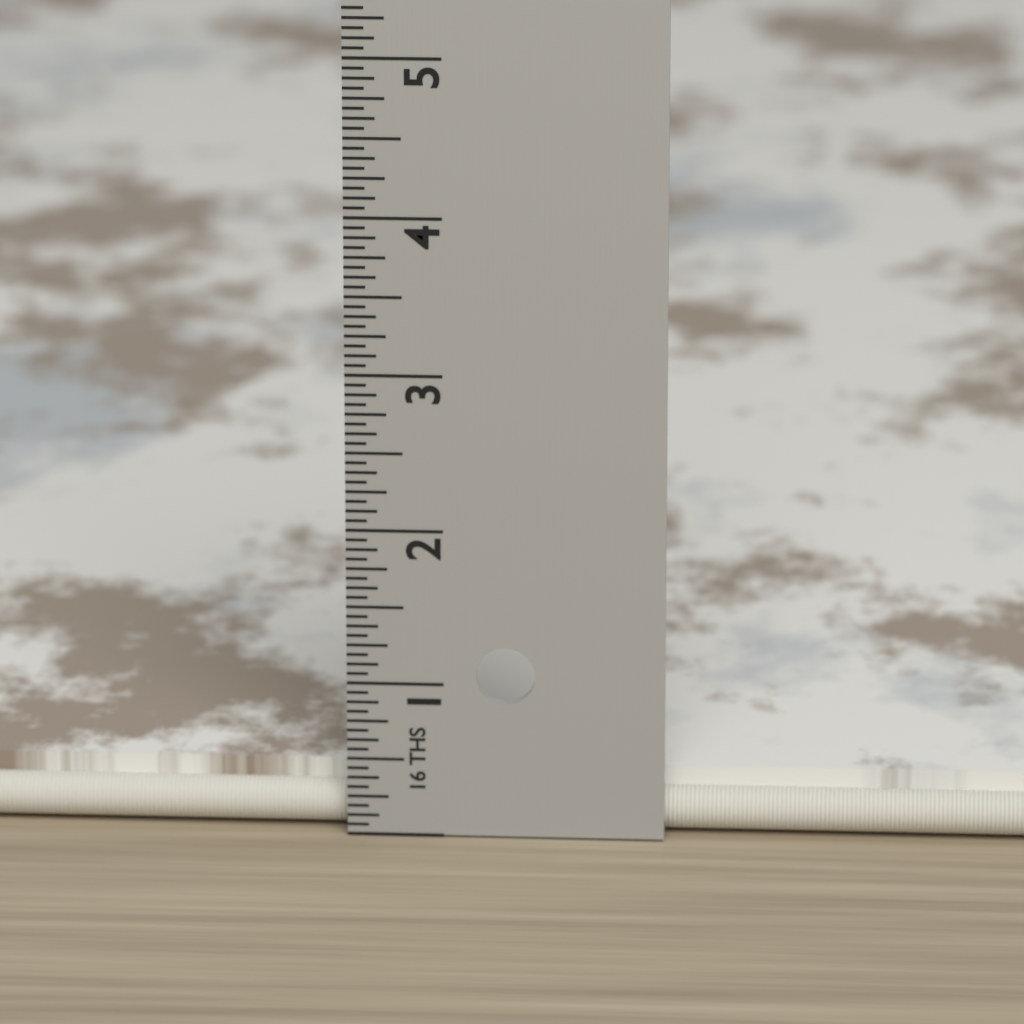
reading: 0.3750 in
